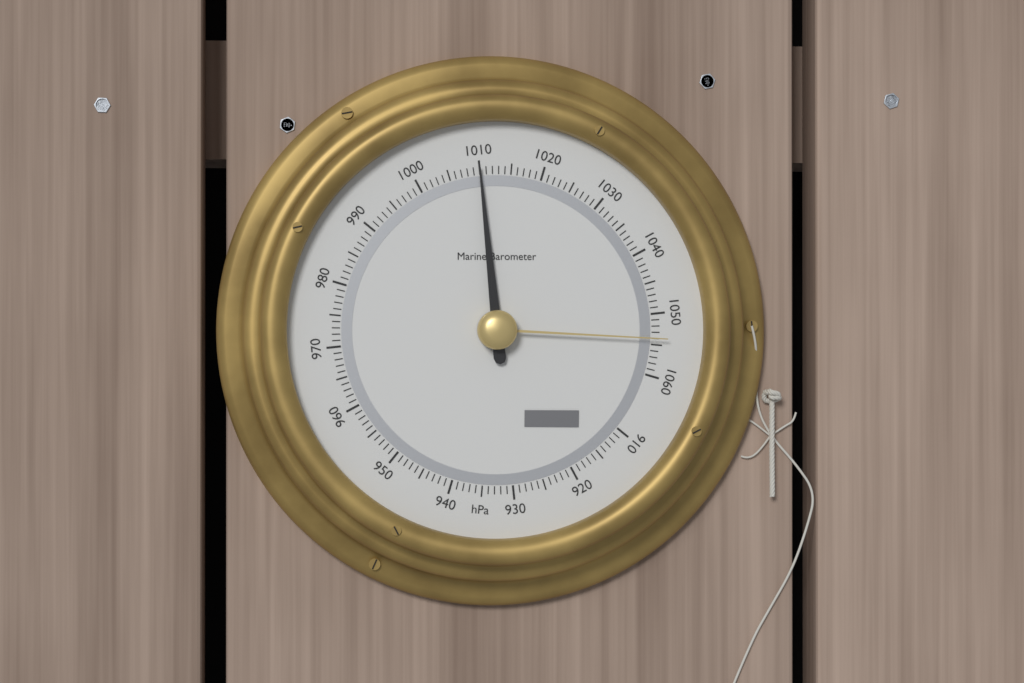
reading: 1010 hPa
